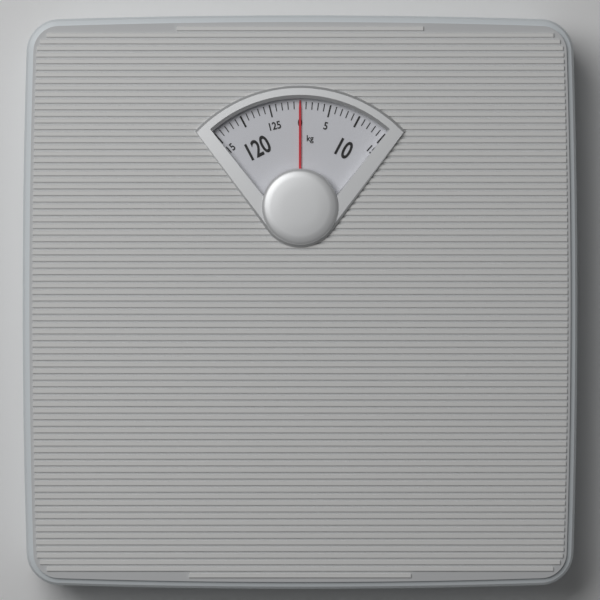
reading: 0 kg
